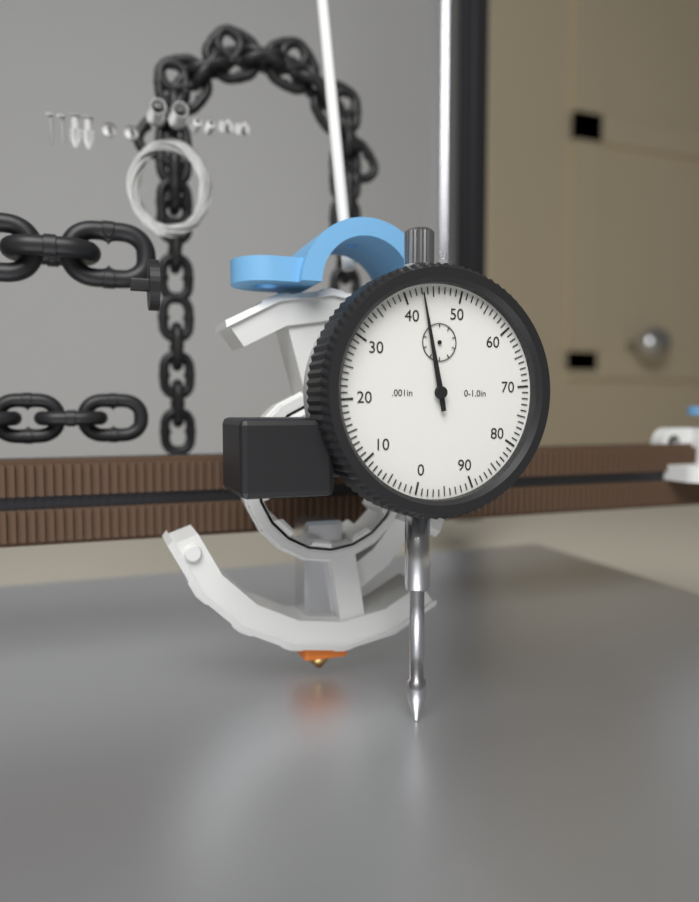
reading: 0.043 in
